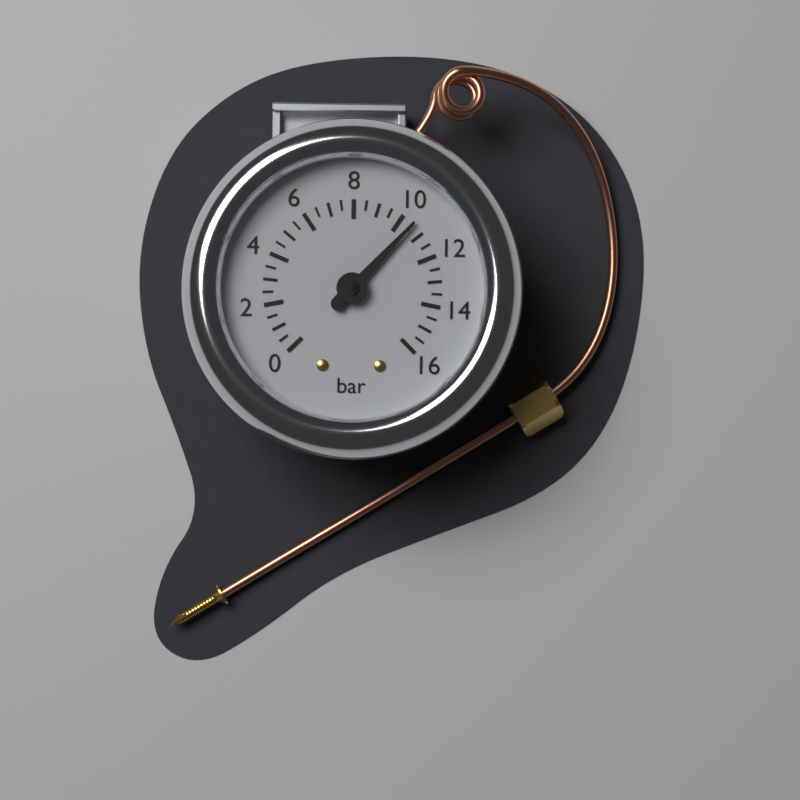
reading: 10.5 bar
